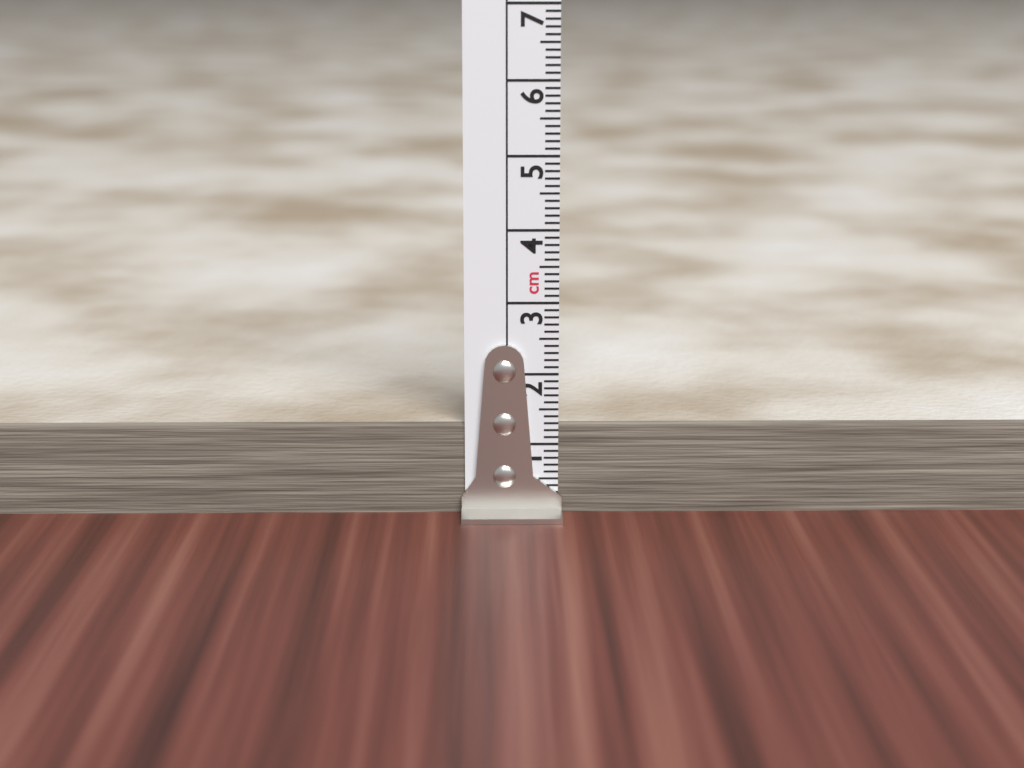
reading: 1.3 cm
